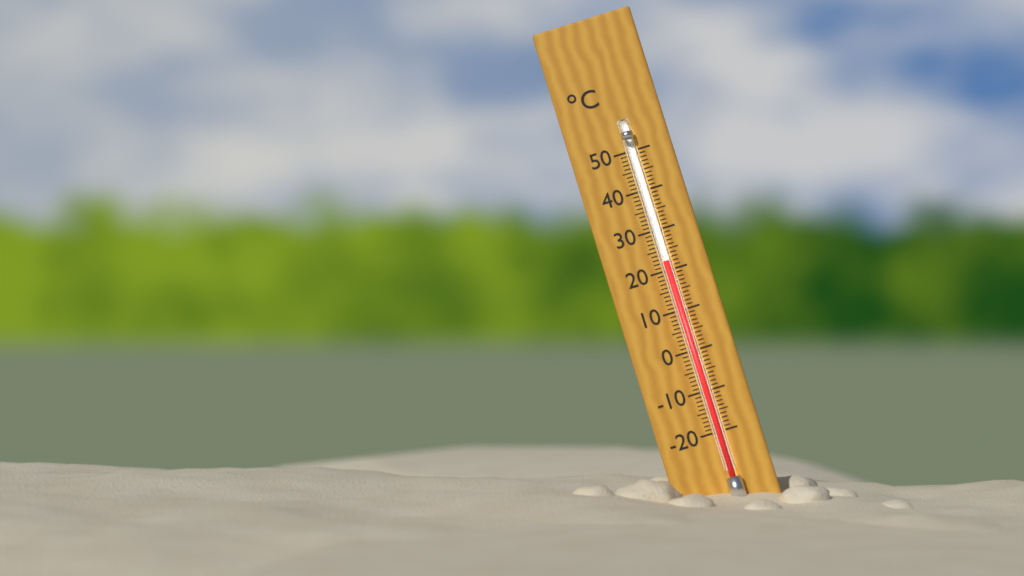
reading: 22 °C
